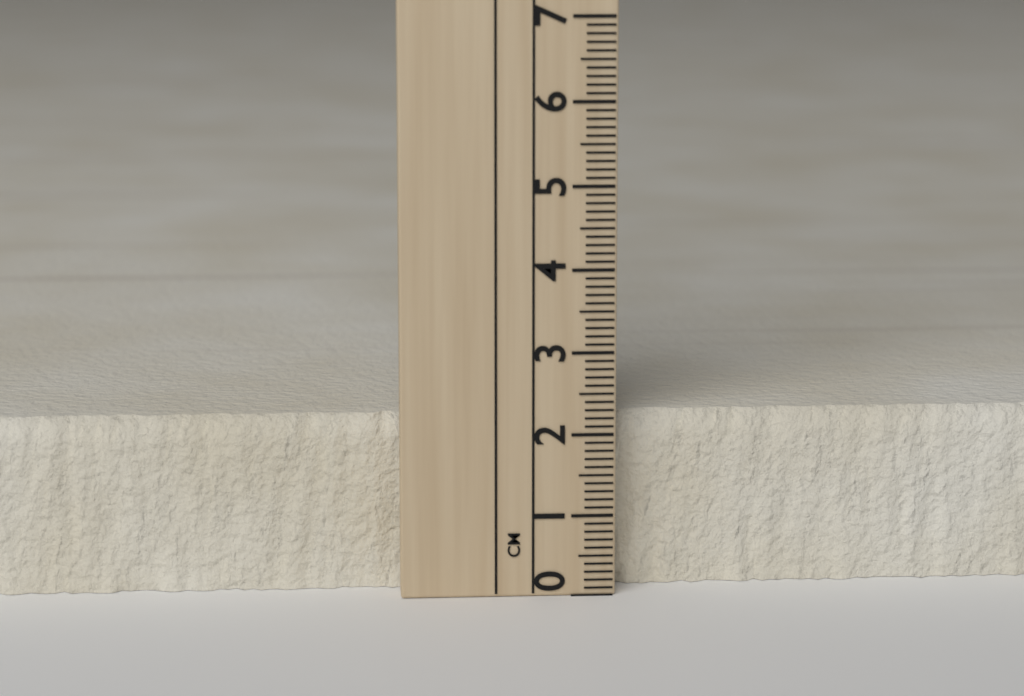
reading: 2.2 cm
